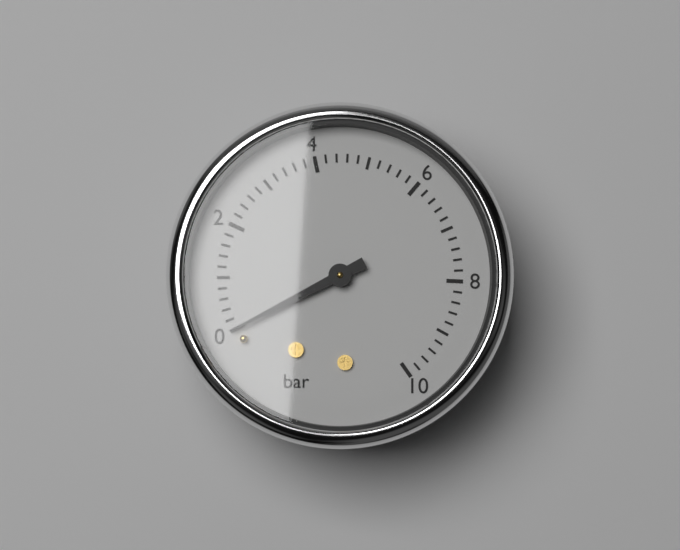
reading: 0.0 bar
